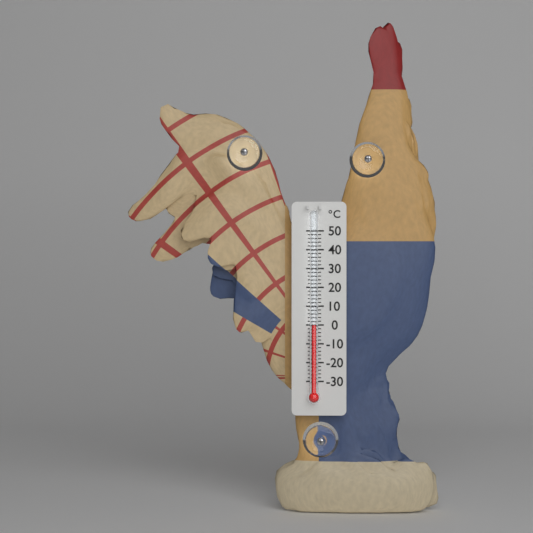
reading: 0 °C
